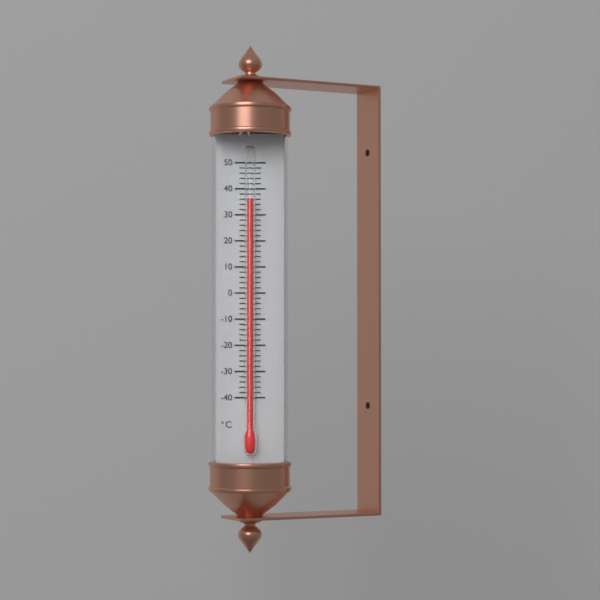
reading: 36 °C
